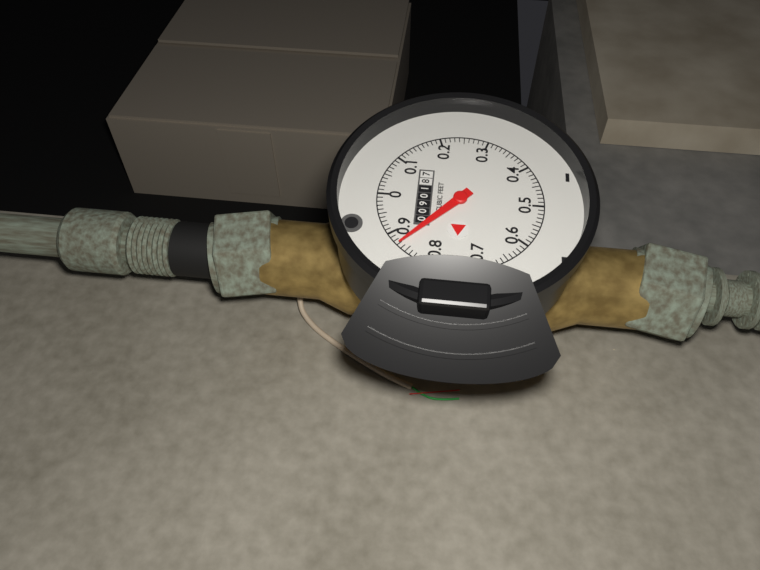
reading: 0.87 cubic feet
